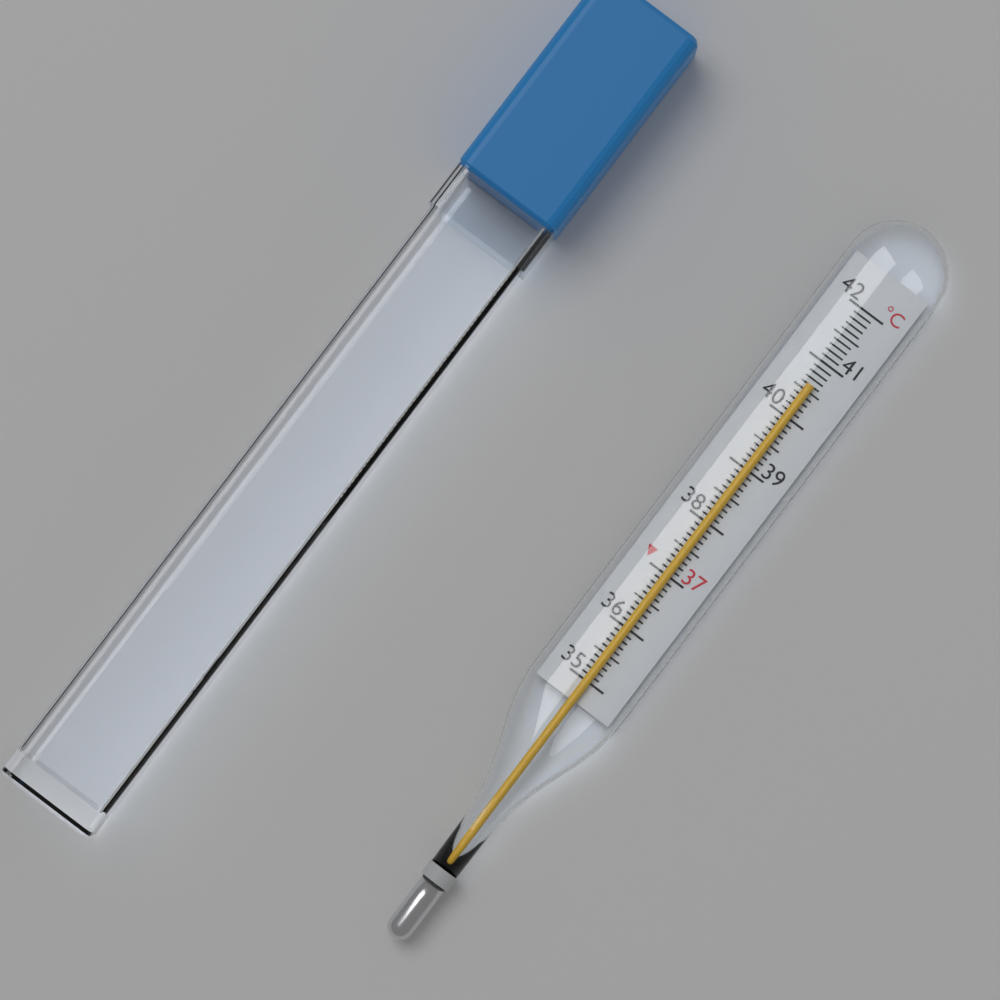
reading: 40.6 °C
